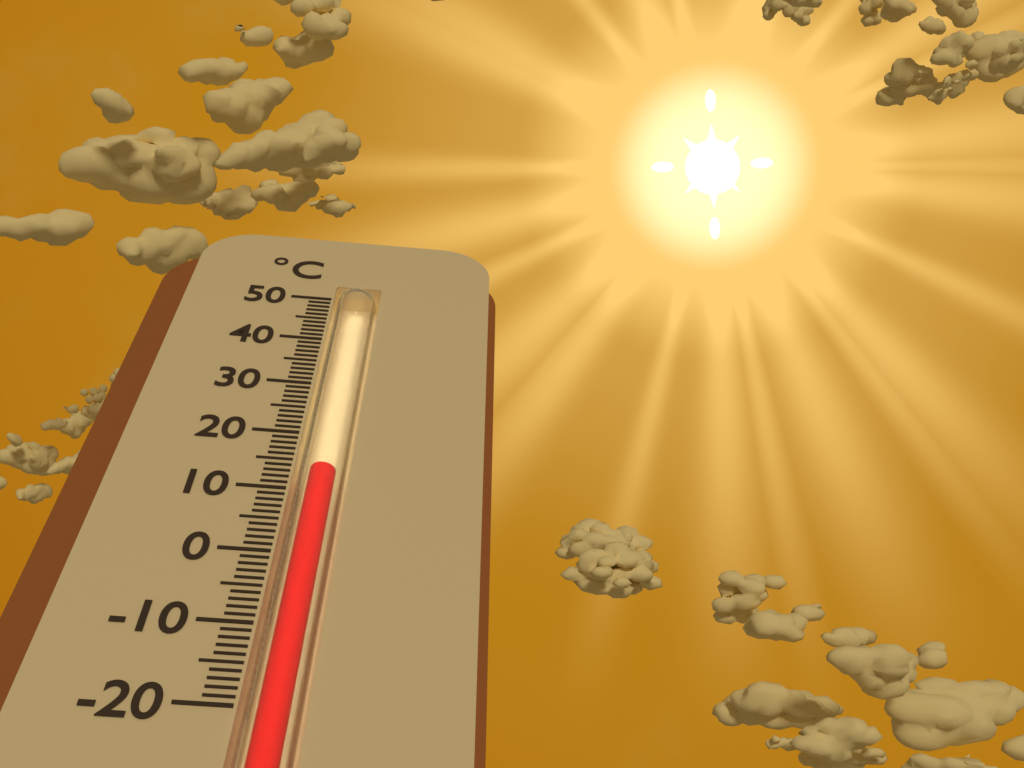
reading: 14 °C
